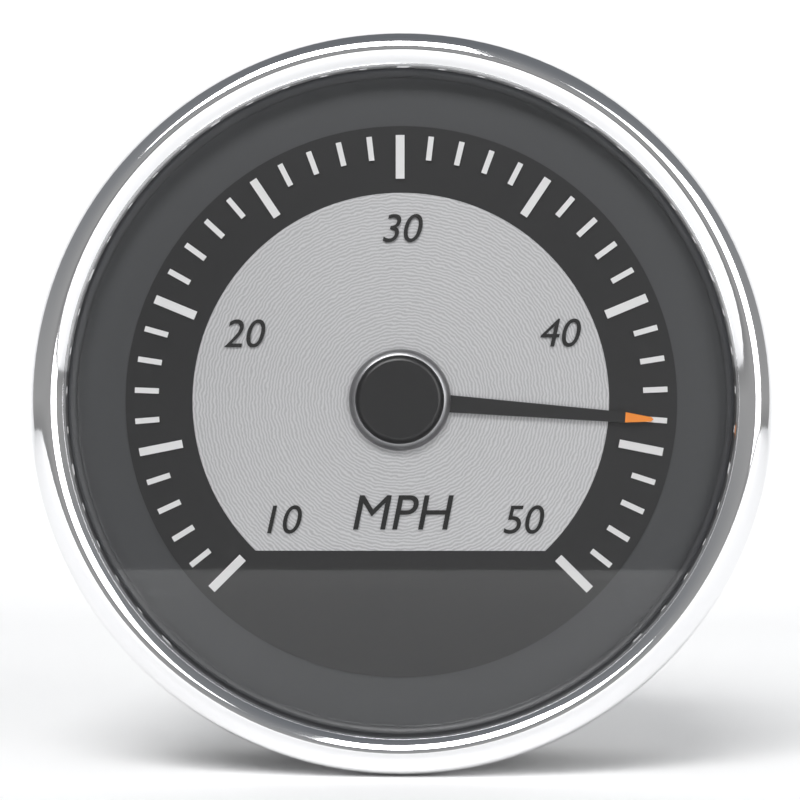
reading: 44 mph
